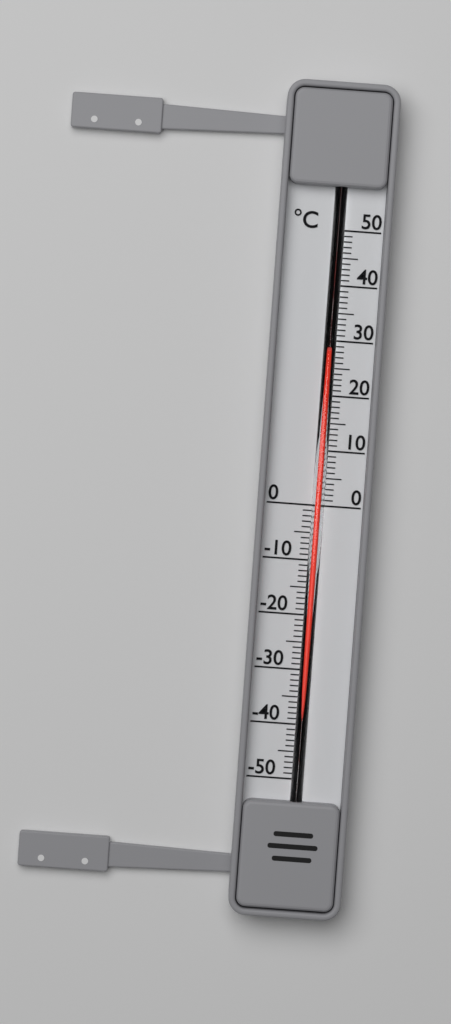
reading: 28 °C
